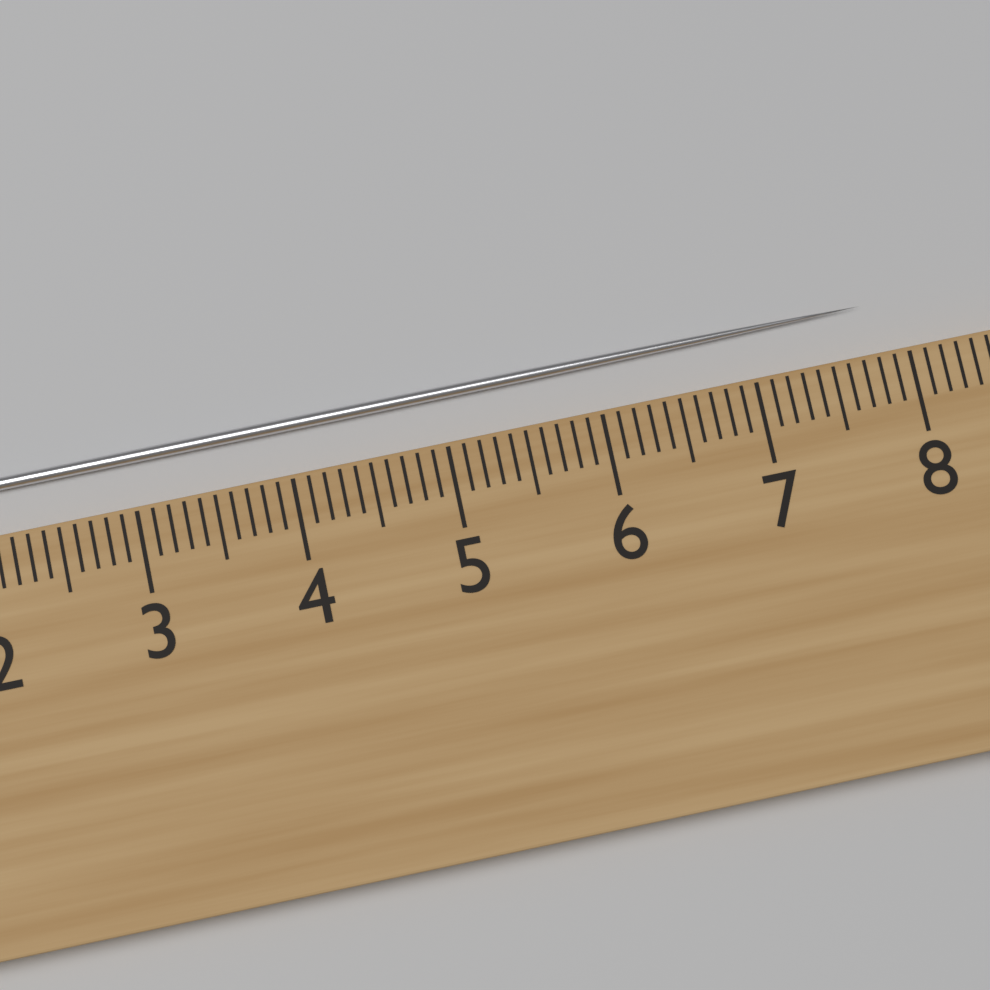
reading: 7.8 cm
